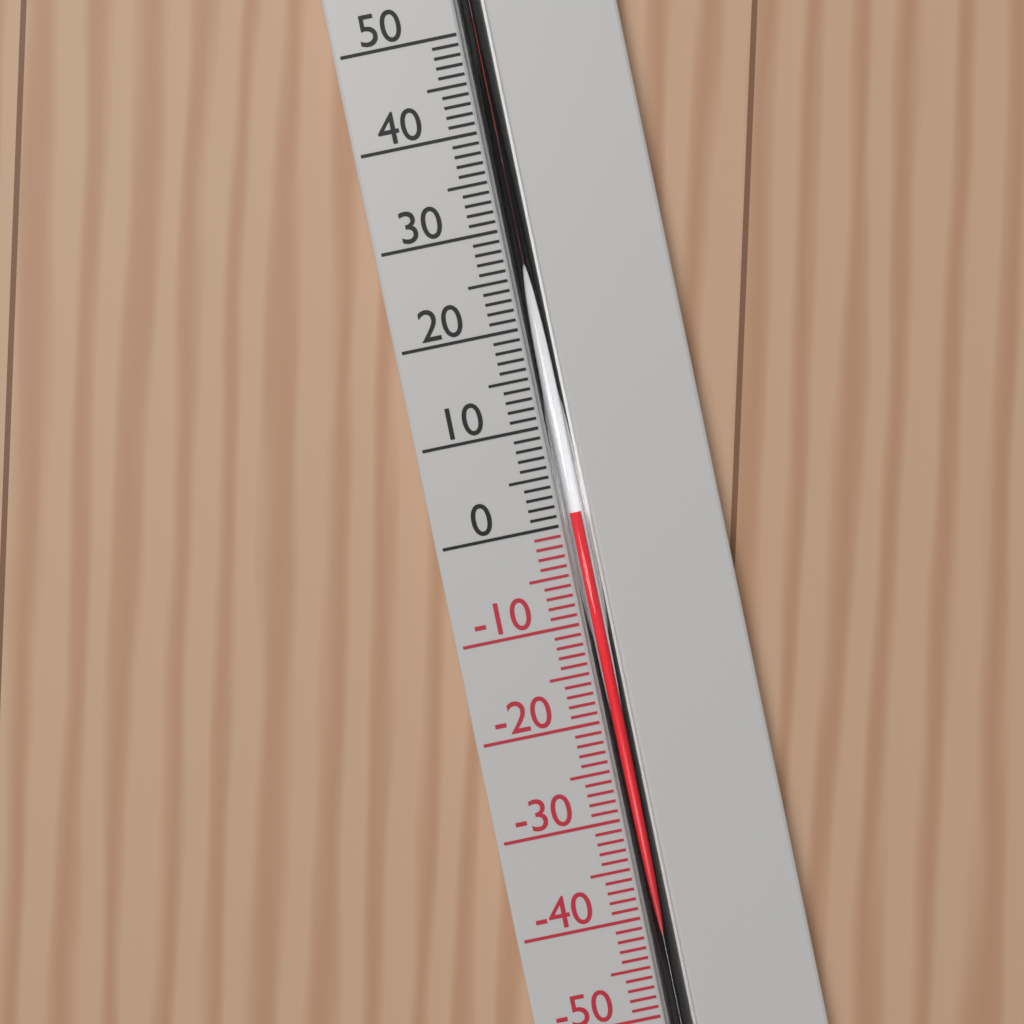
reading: 1 °C
